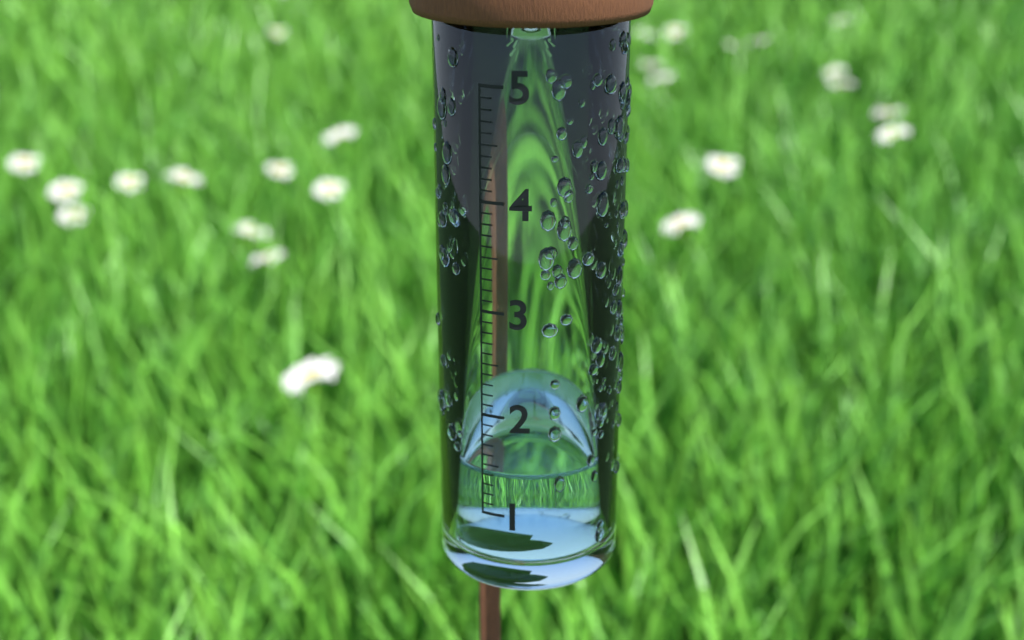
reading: 1.4 (no unit)
